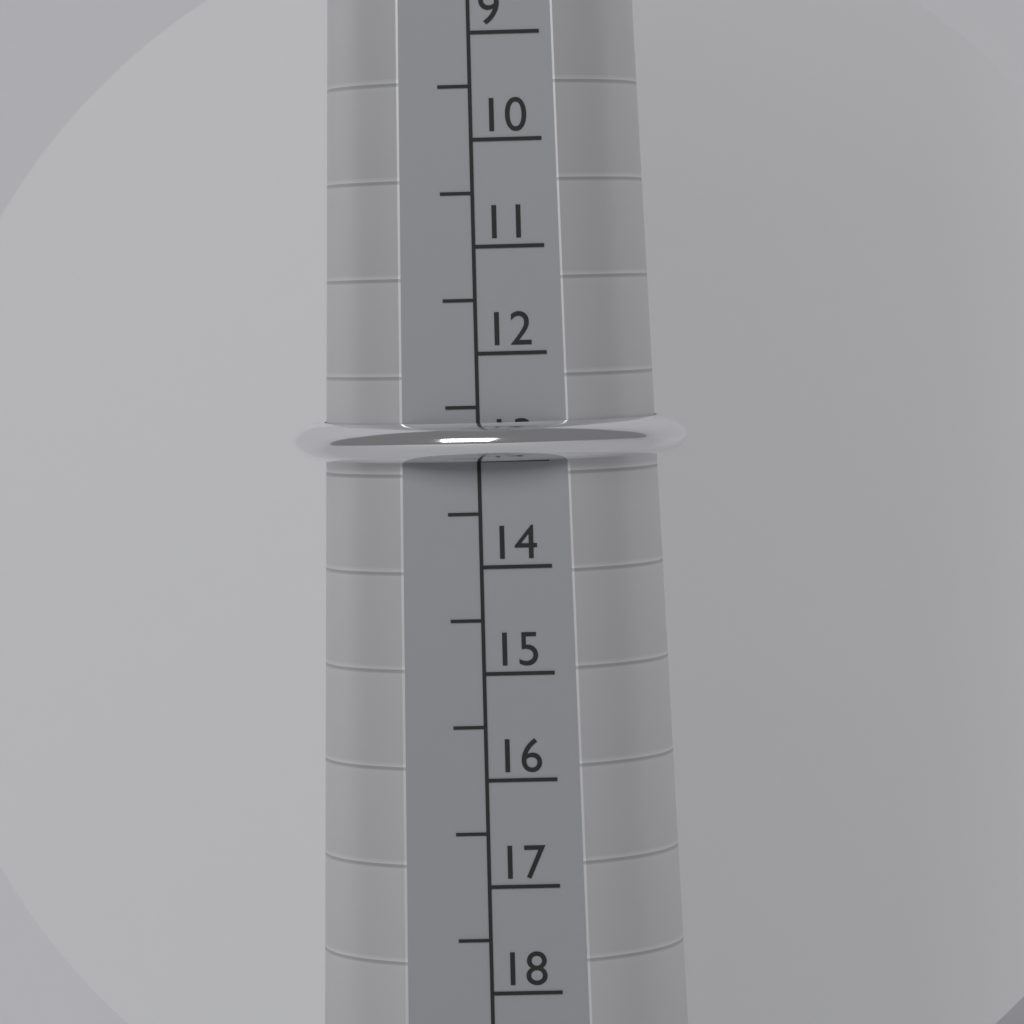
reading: 13.0 (no unit)
